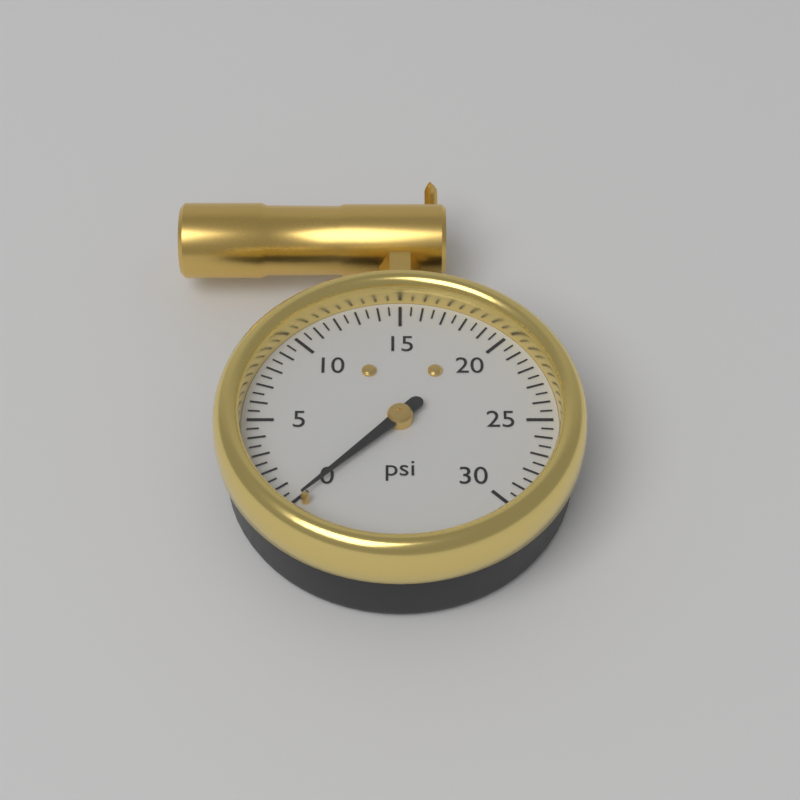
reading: 0.0 psi
